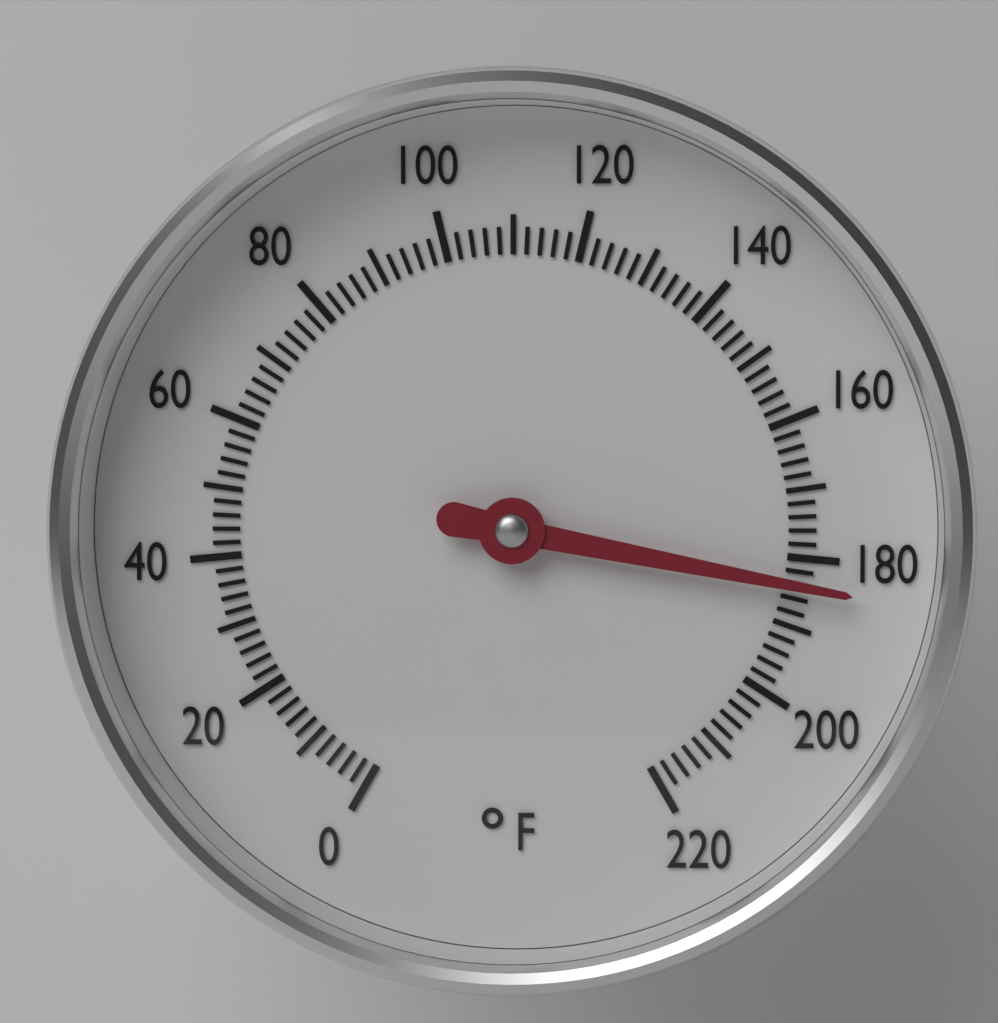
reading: 184 °F
